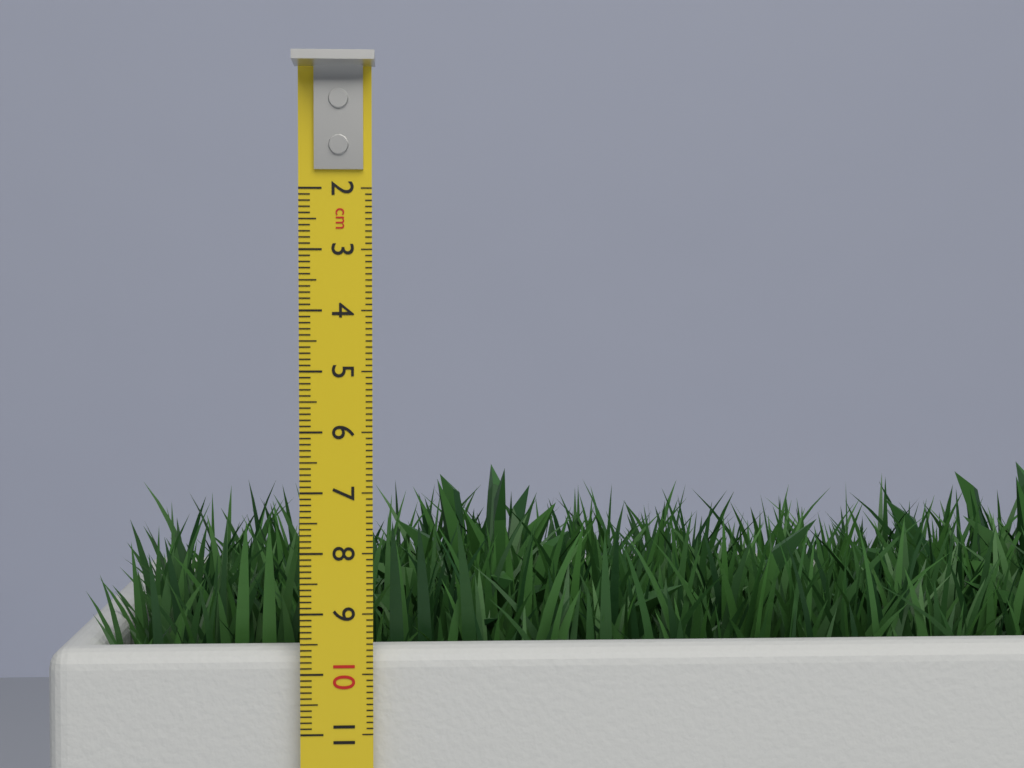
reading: 7.5 cm
